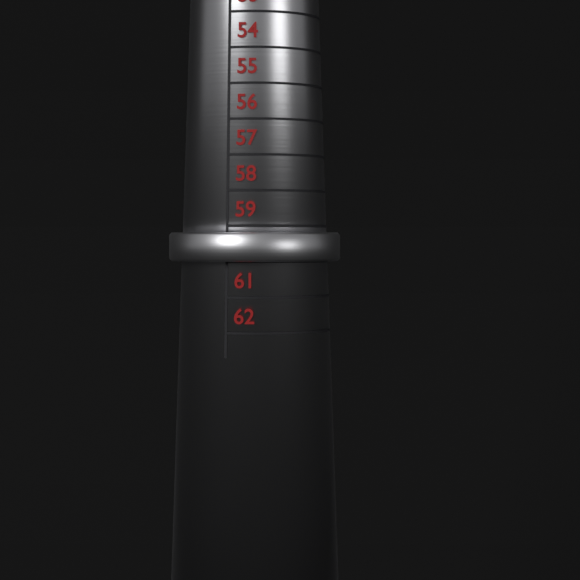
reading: 60 (no unit)
